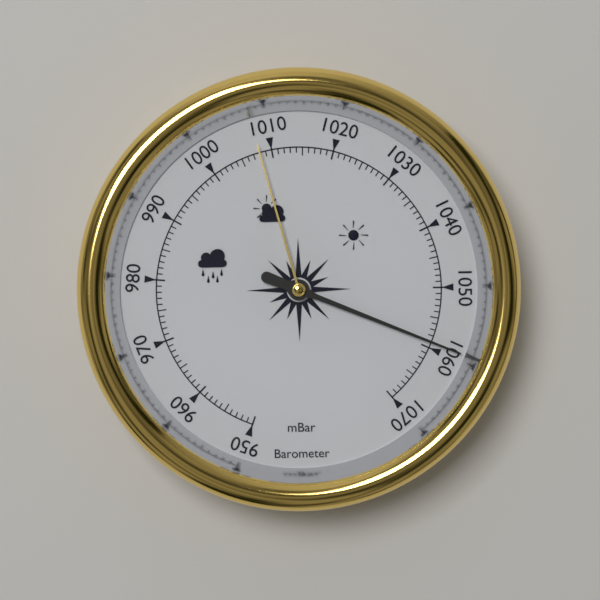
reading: 1059 mbar
